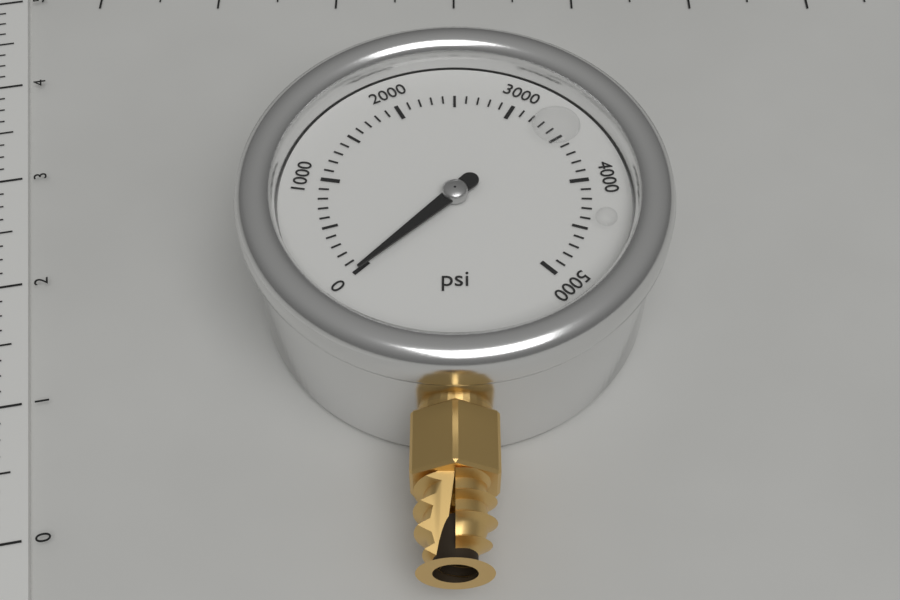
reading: 0 psi
